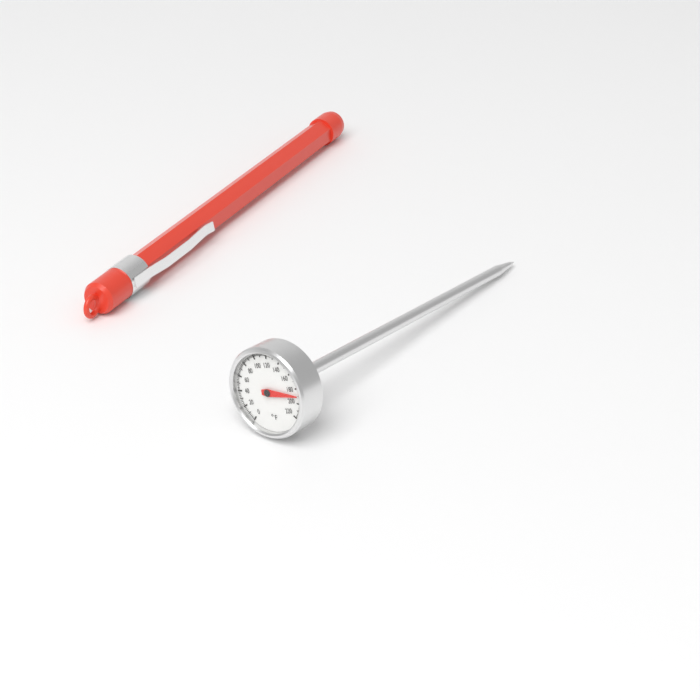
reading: 190 °F
